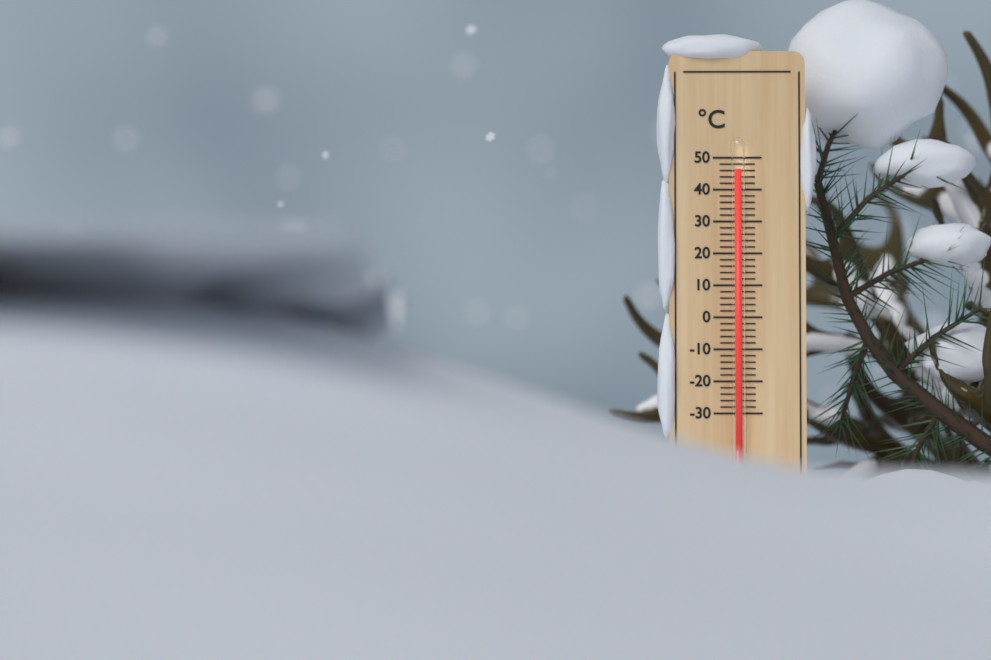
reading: 46 °C
